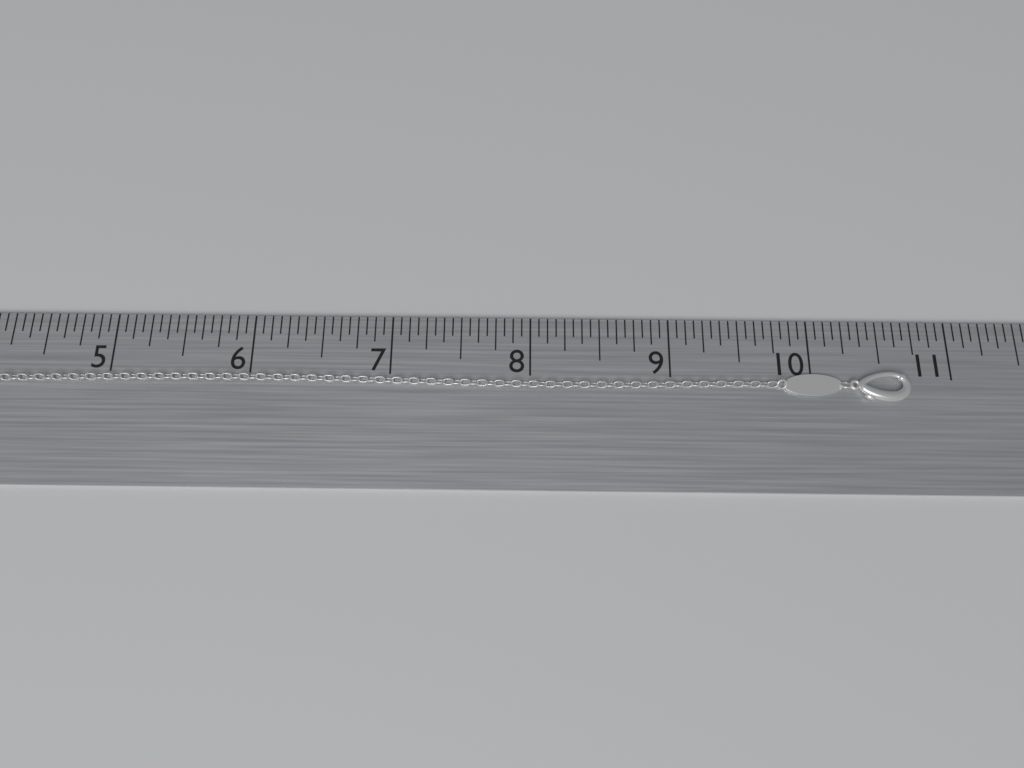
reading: 10.6875 in
